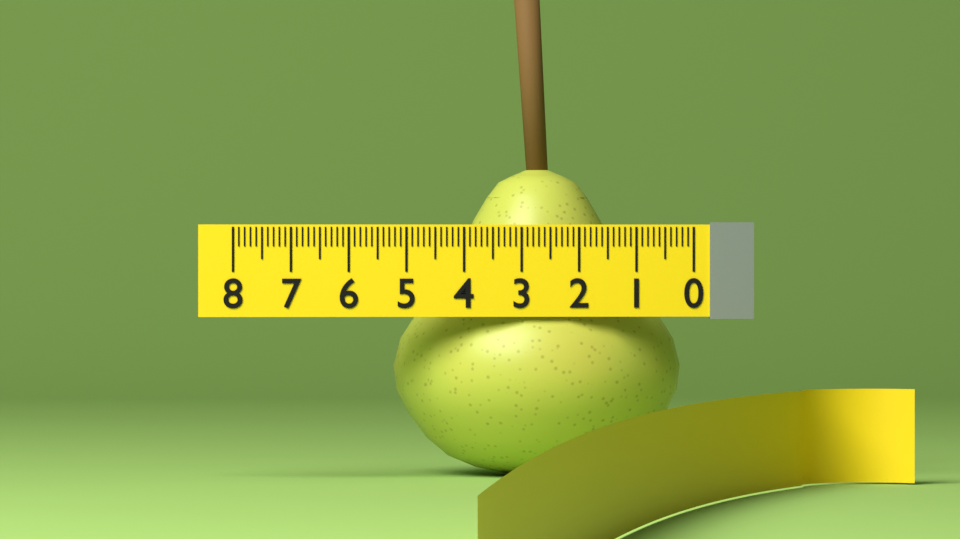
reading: 5.1 (no unit)
